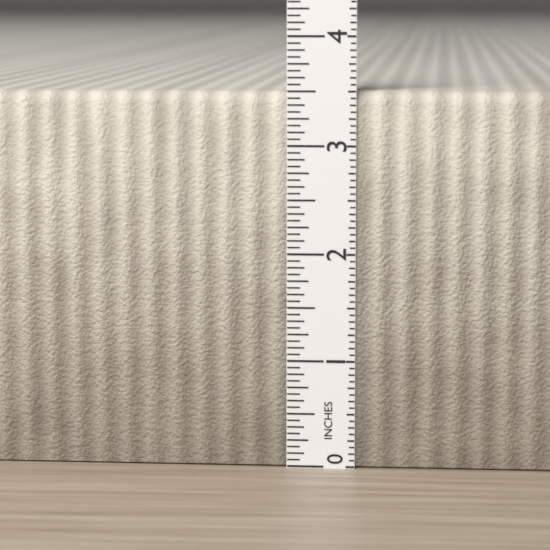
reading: 3.5000 in
